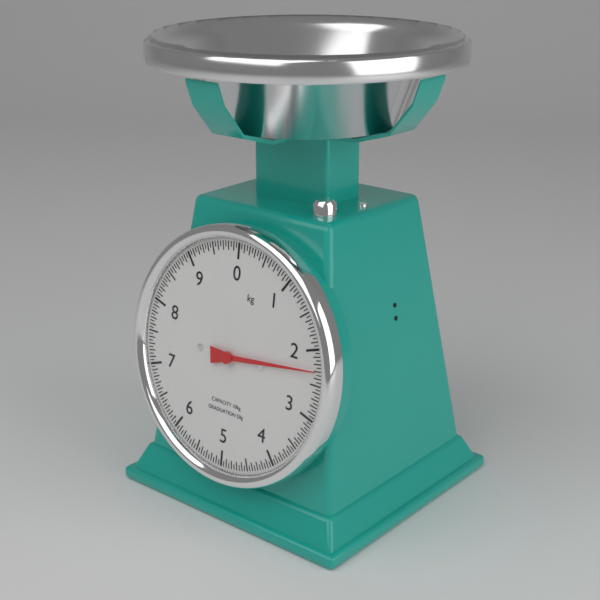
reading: 2.30 kg
